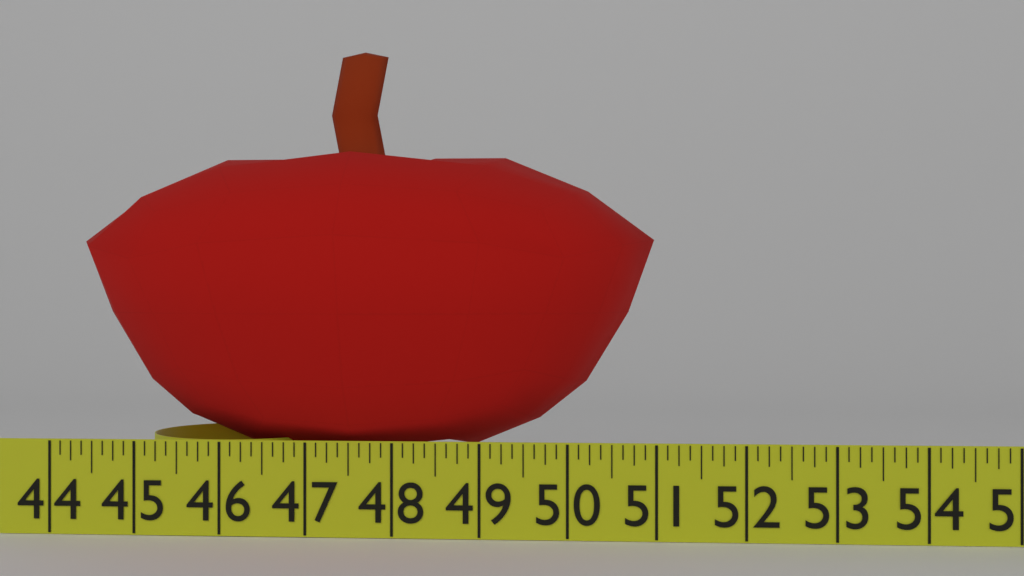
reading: 51.000 in
